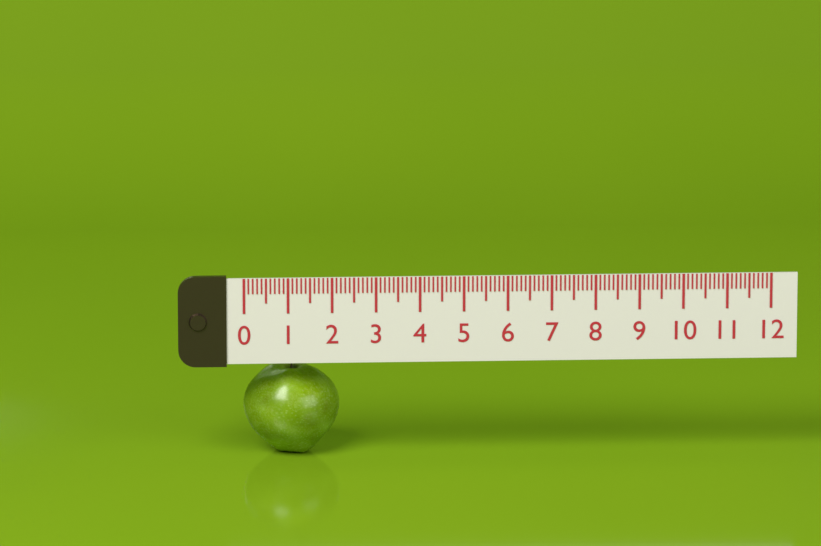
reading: 2.2 (no unit)
